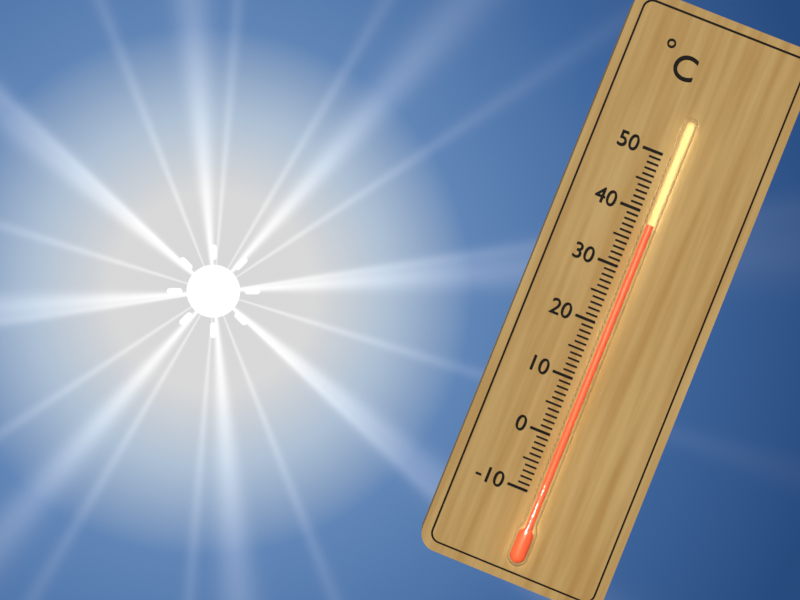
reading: 38 °C
